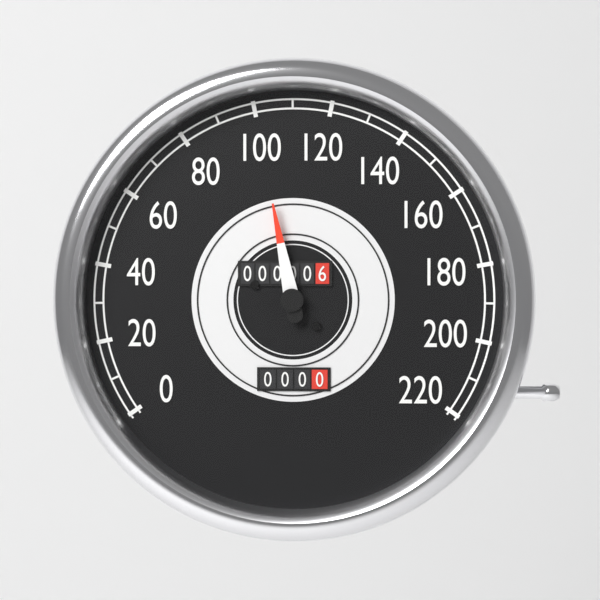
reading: 100 (no unit)
